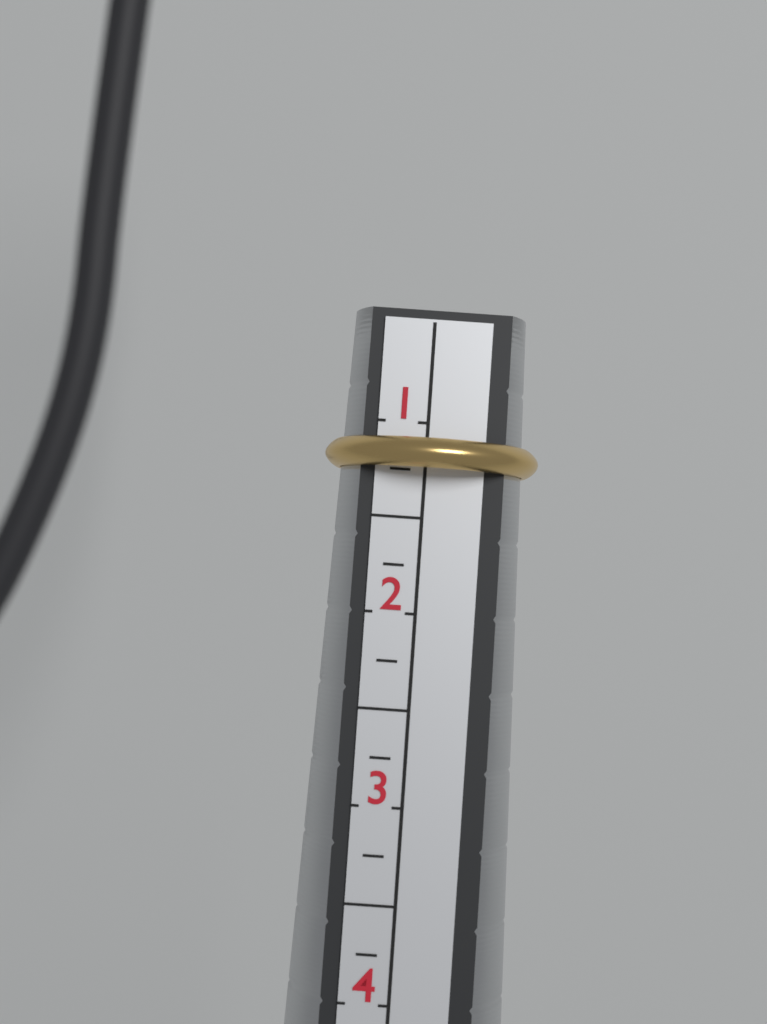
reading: 1.25 (no unit)
